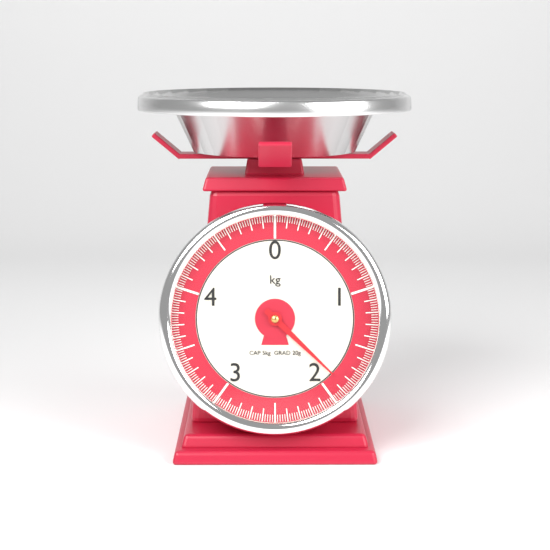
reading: 1.86 kg
